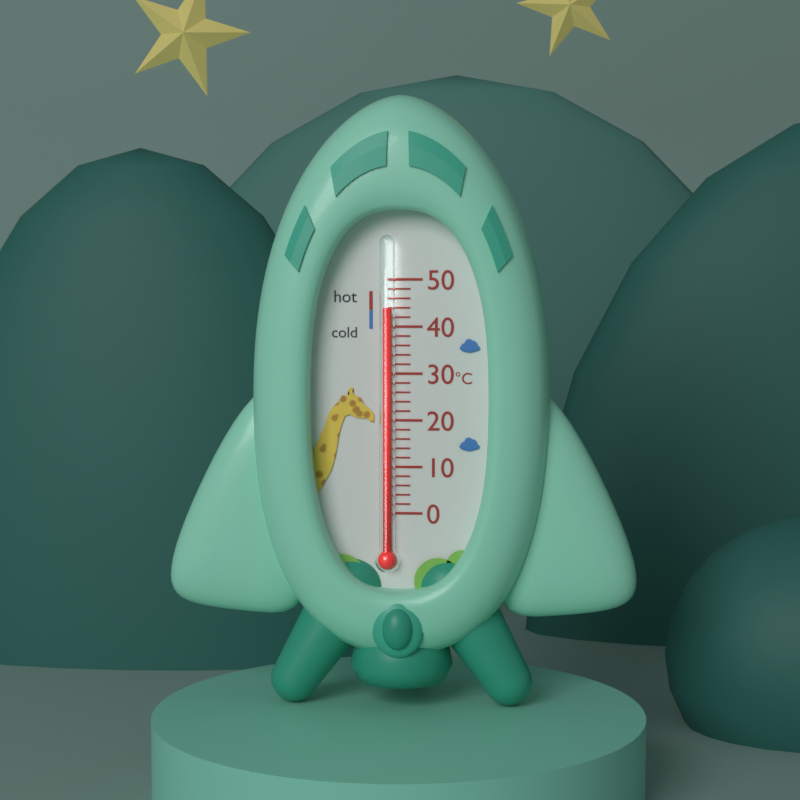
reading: 44 °C
